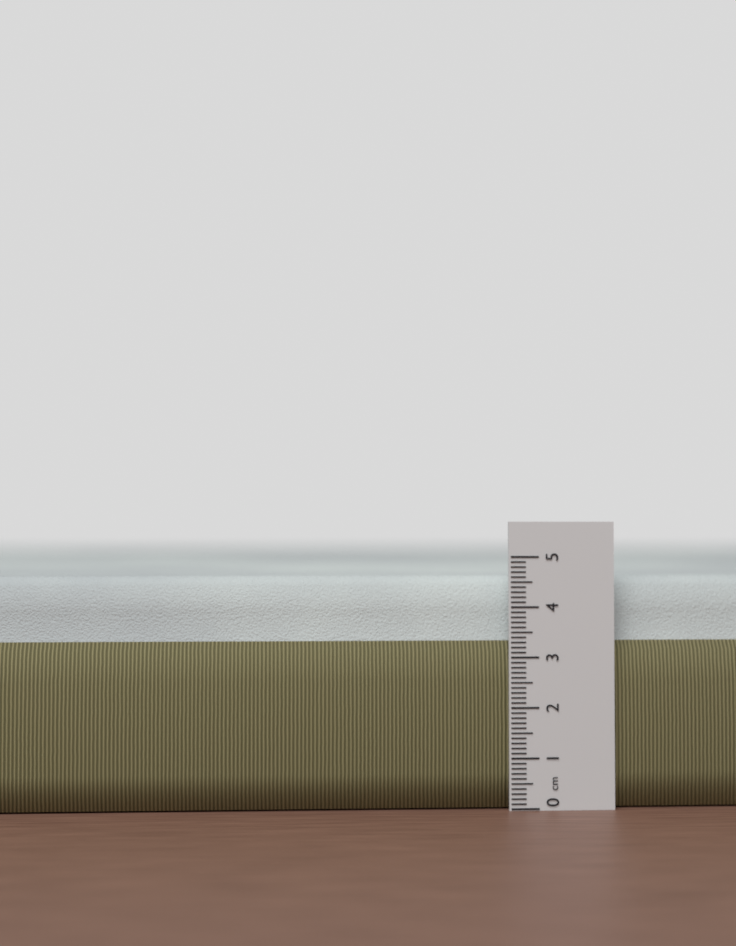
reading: 4.6 cm
